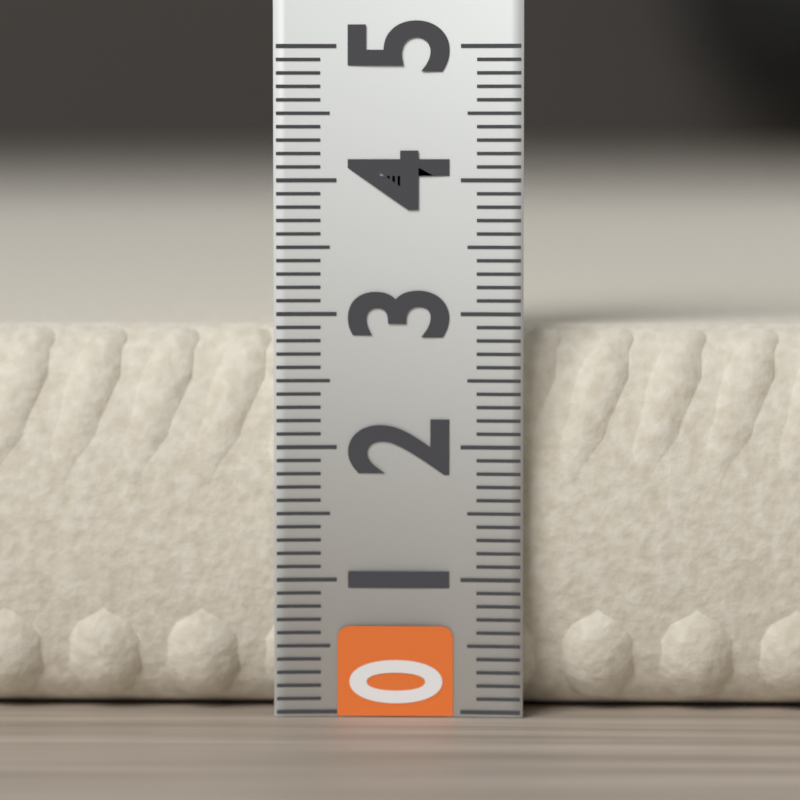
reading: 2.9 (no unit)
